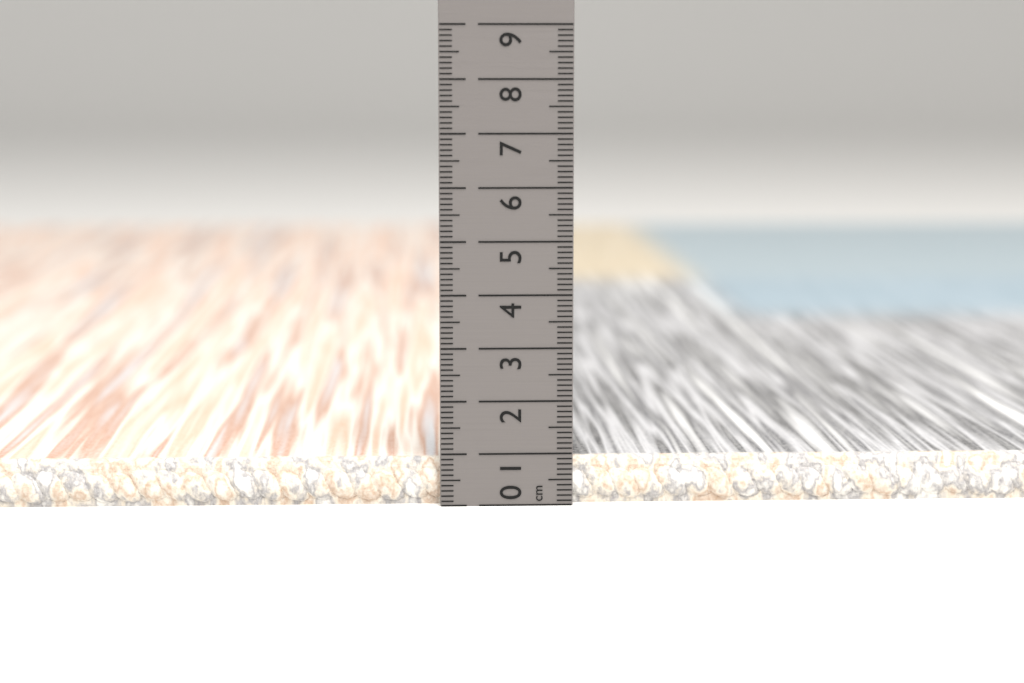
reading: 0.9 cm
